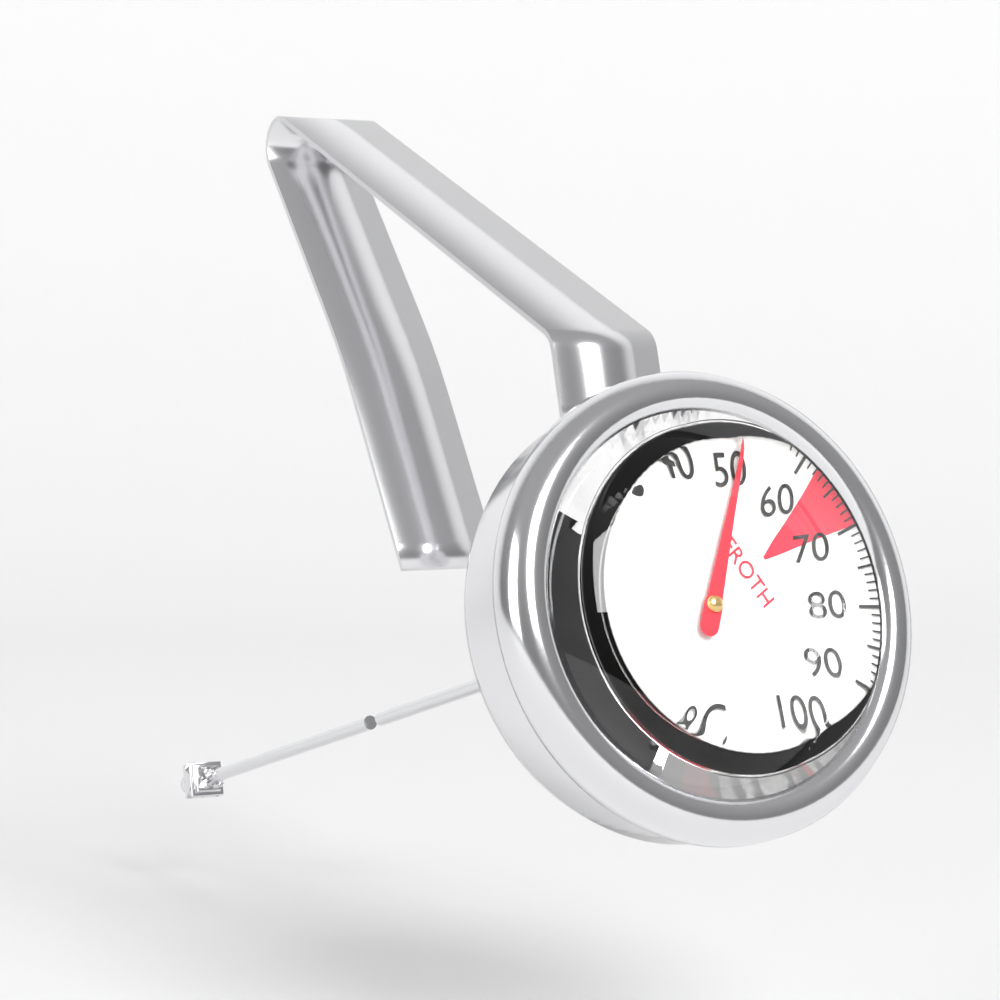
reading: 51 °C
